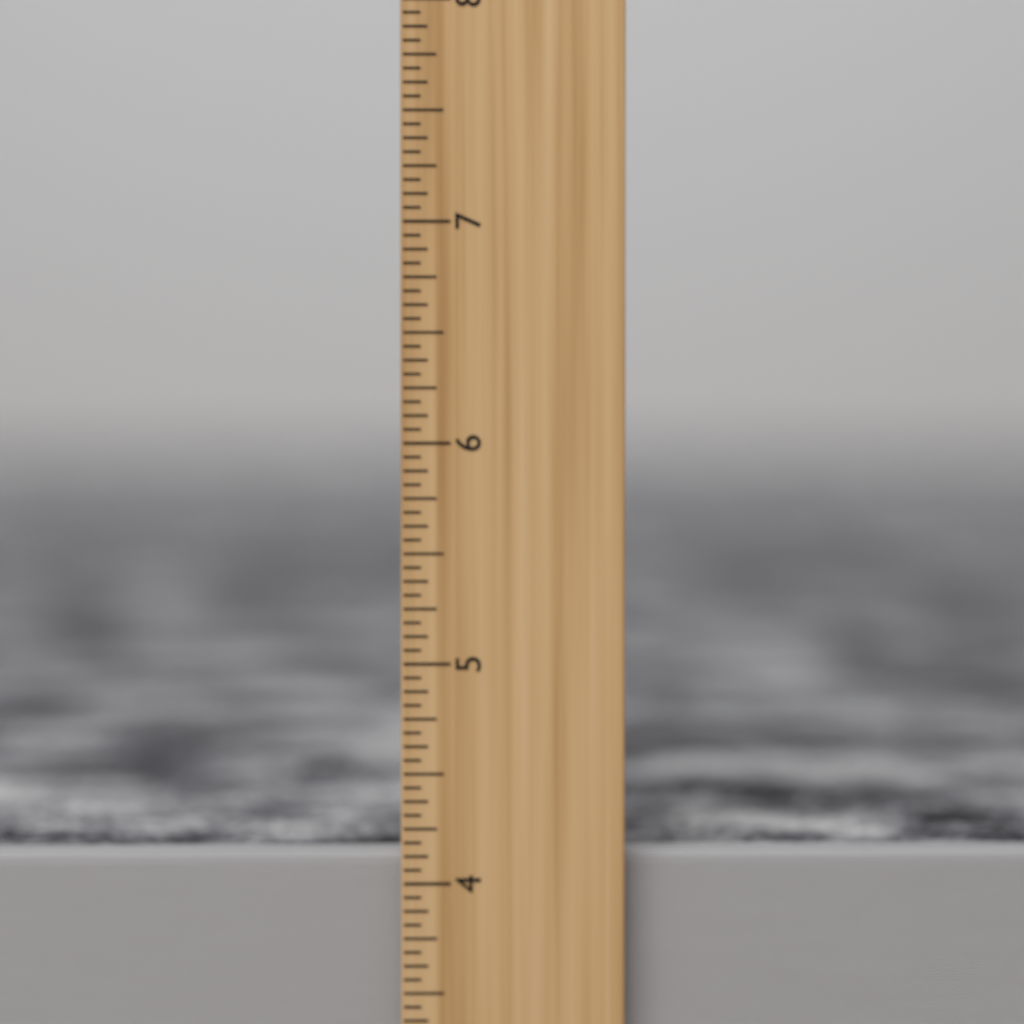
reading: 4.1250 inch
